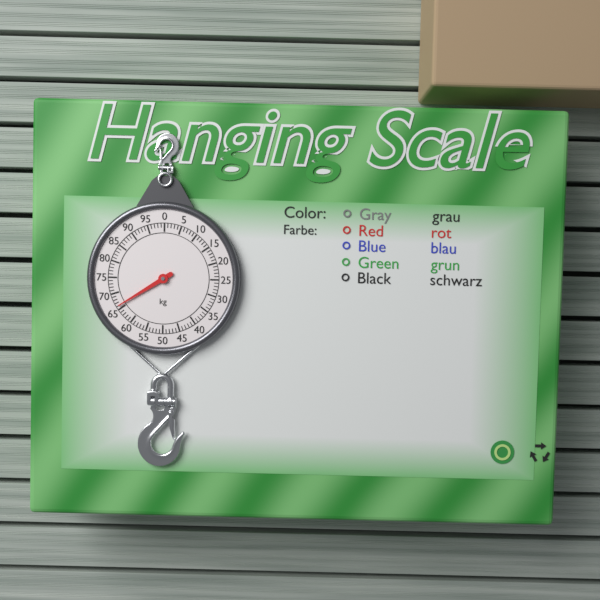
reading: 66 kg
